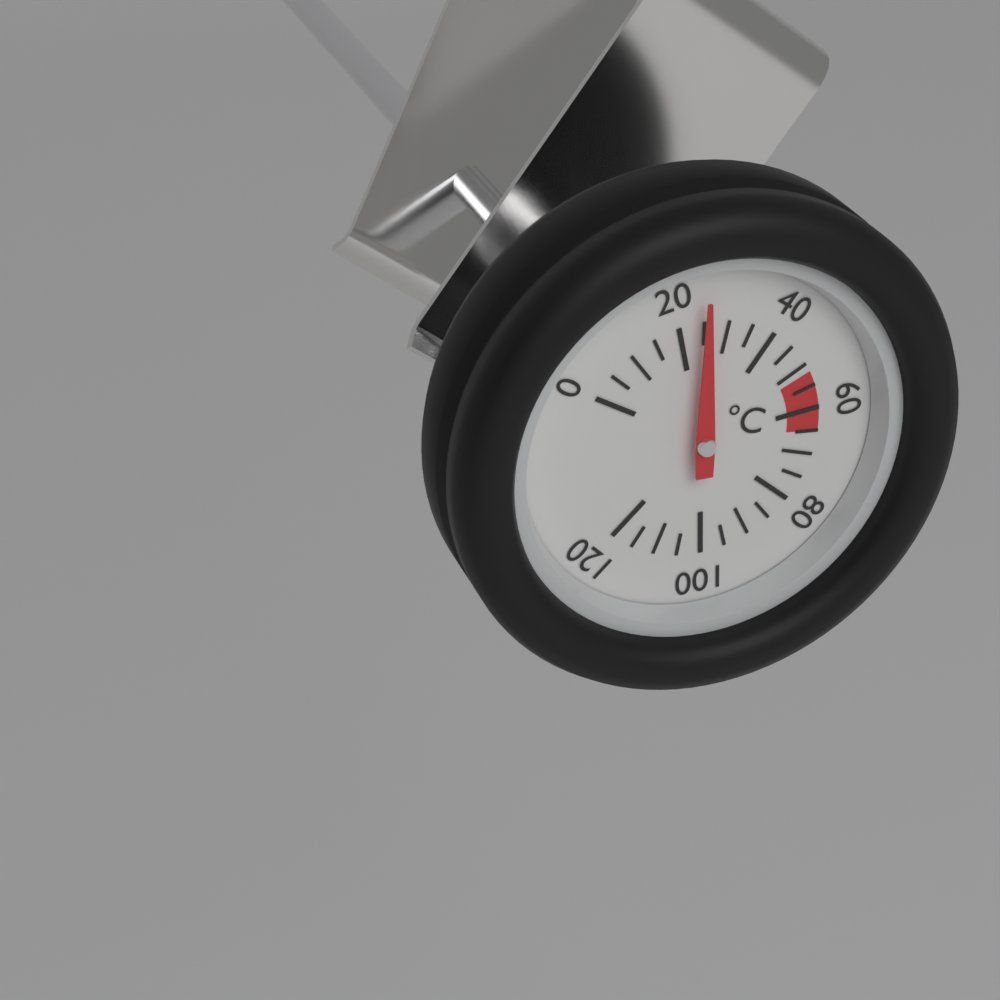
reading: 25 °C
